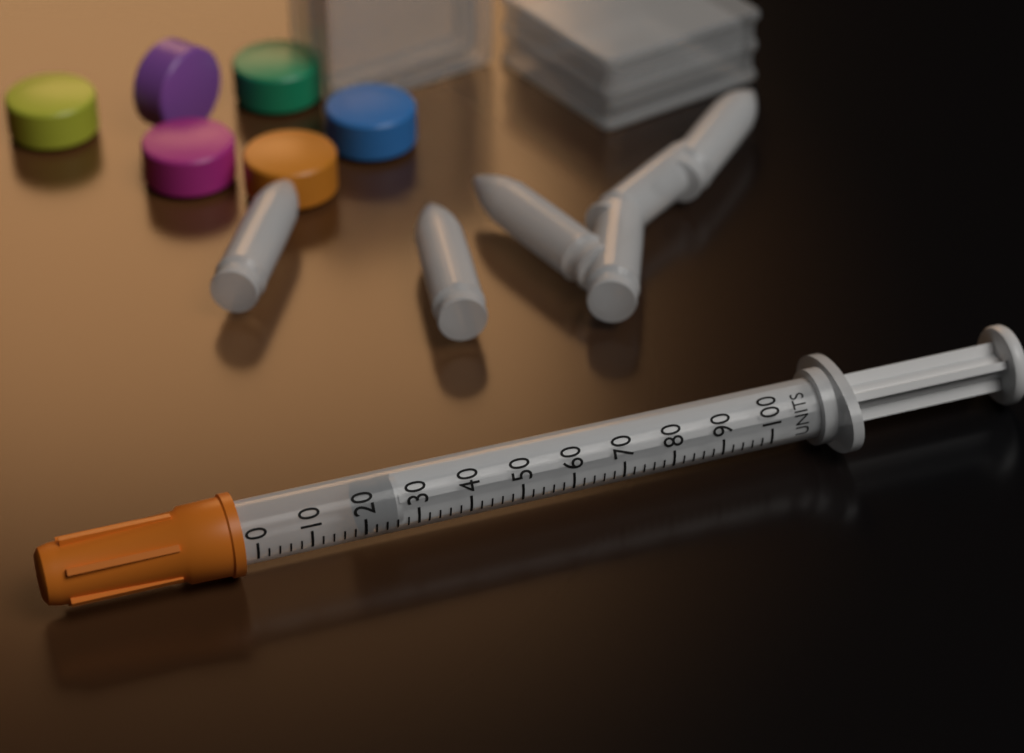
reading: 20 units
